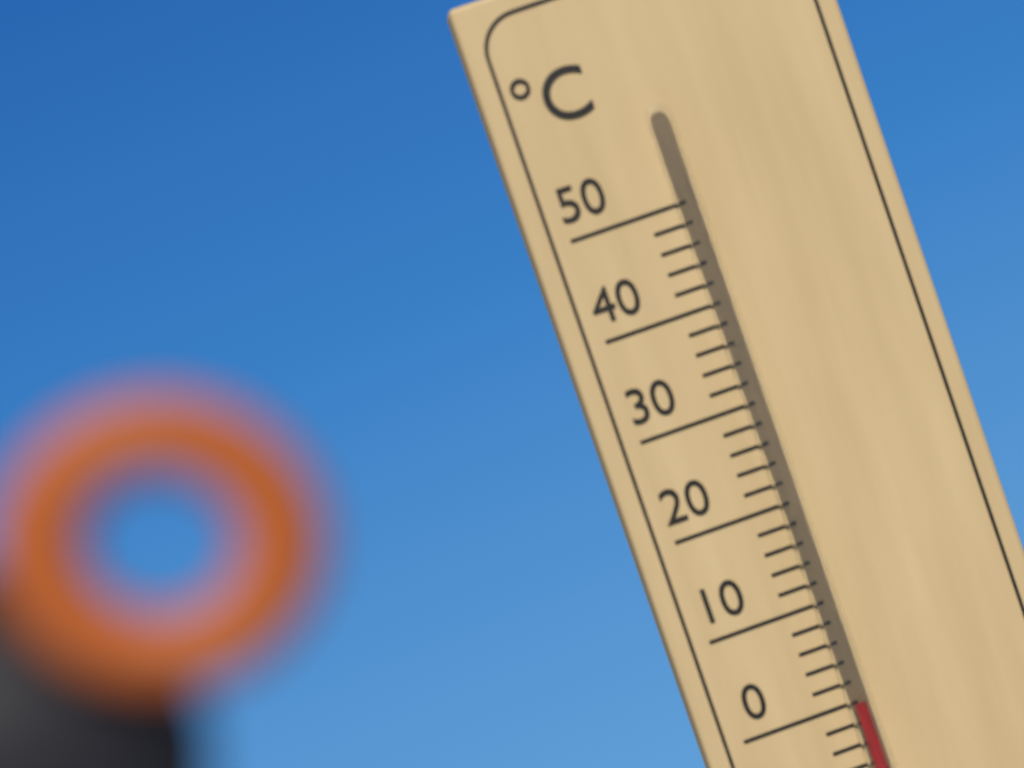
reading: 0 °C
